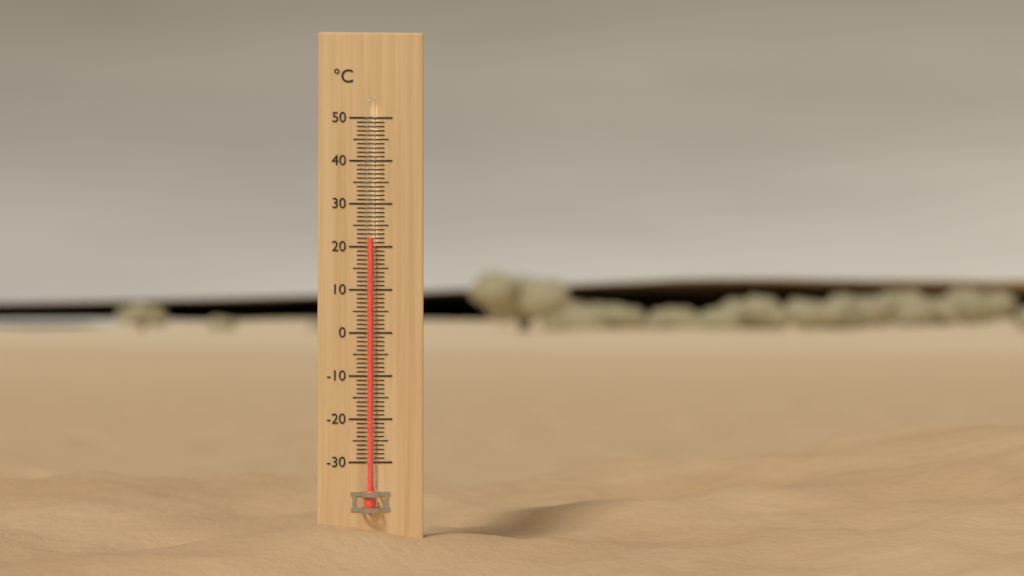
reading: 22 °C
